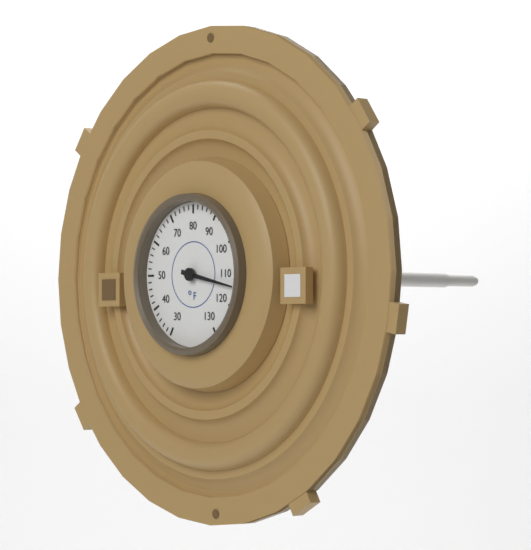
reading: 114 °F
